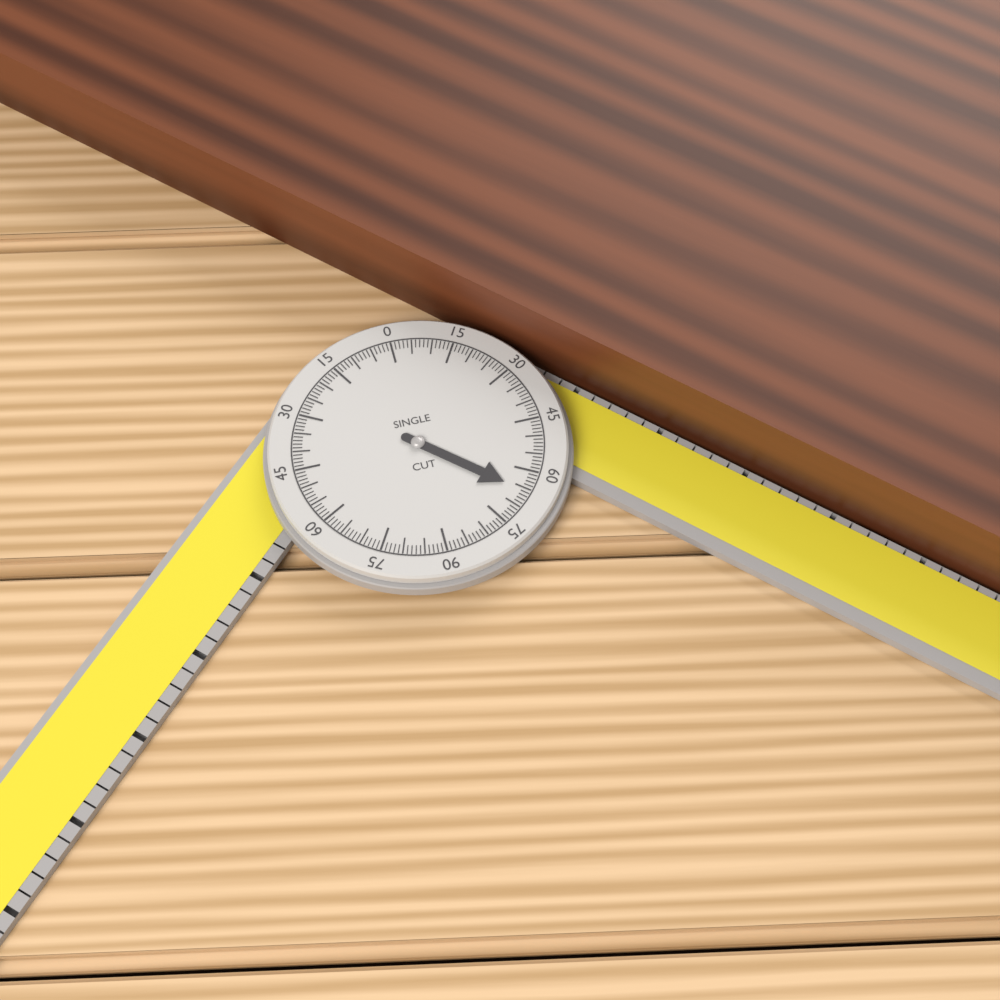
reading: 66 °
